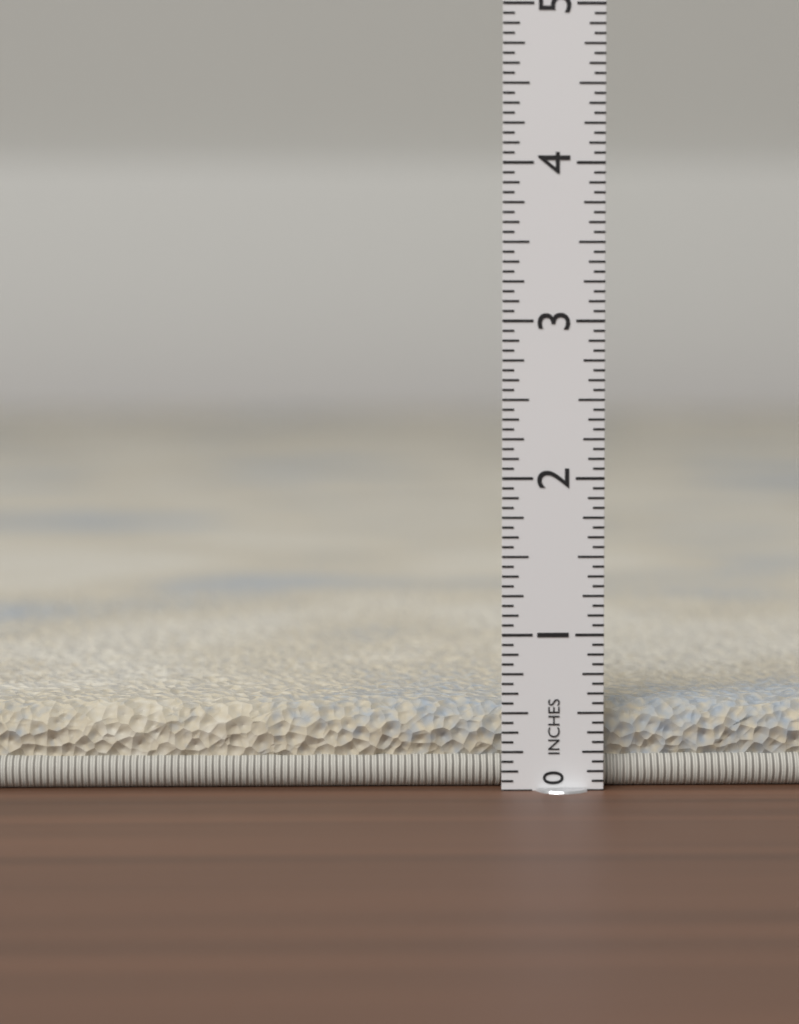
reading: 0.5625 in
